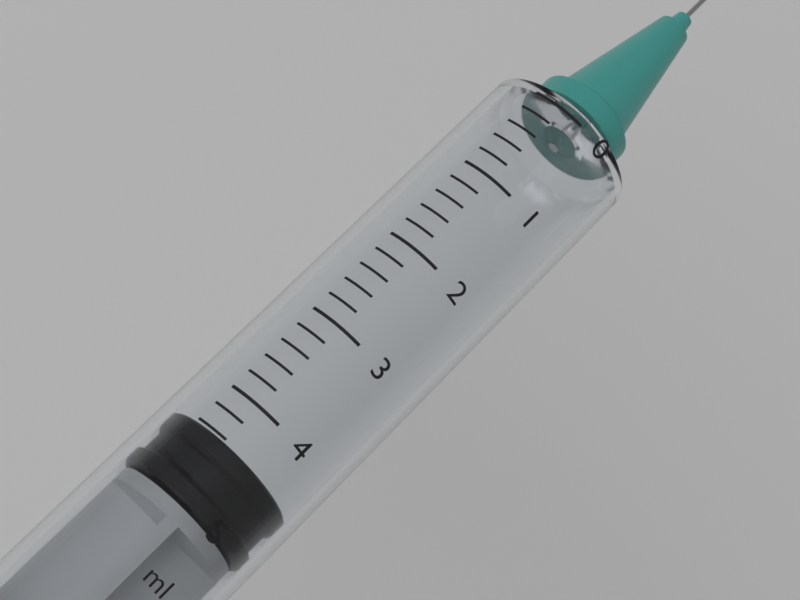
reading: 4.4 ml
